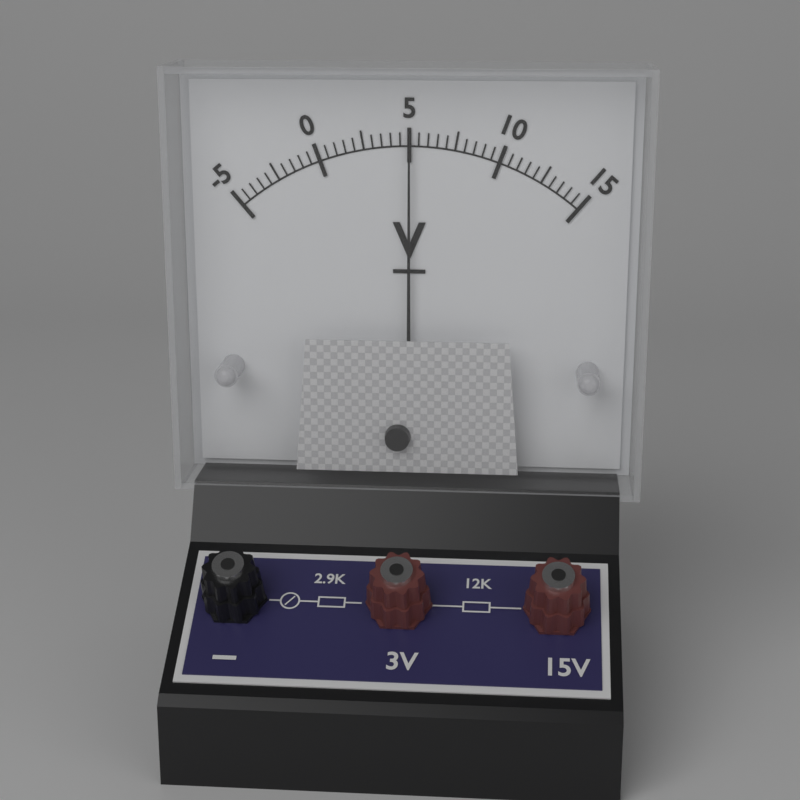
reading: 5.0 V
